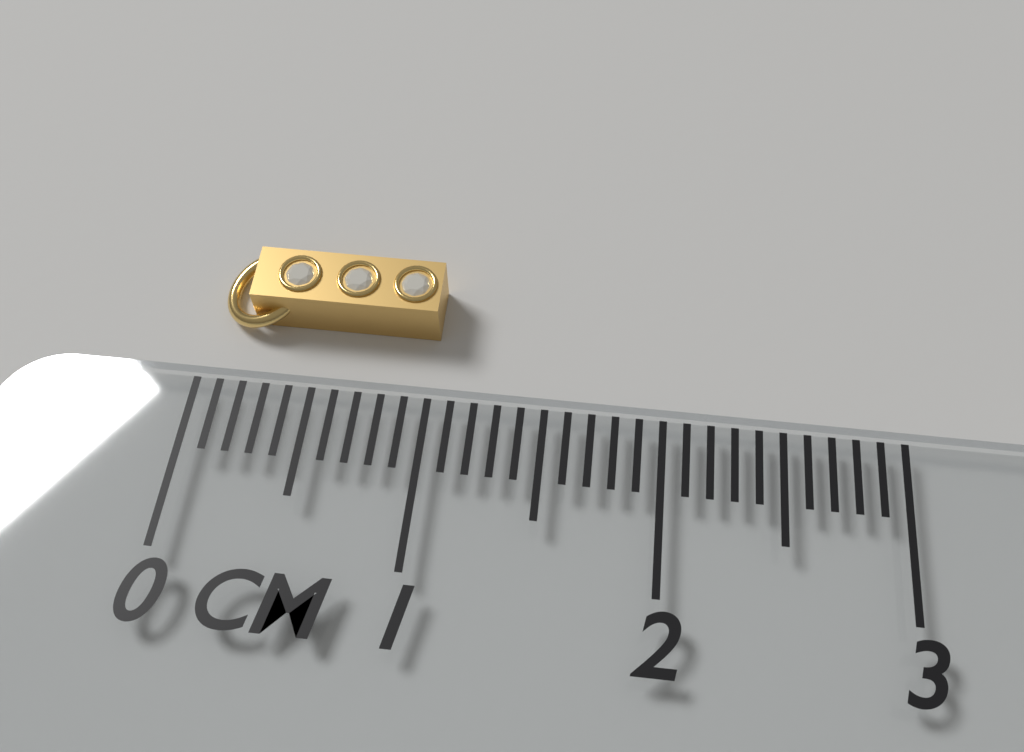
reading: 1.0 cm
